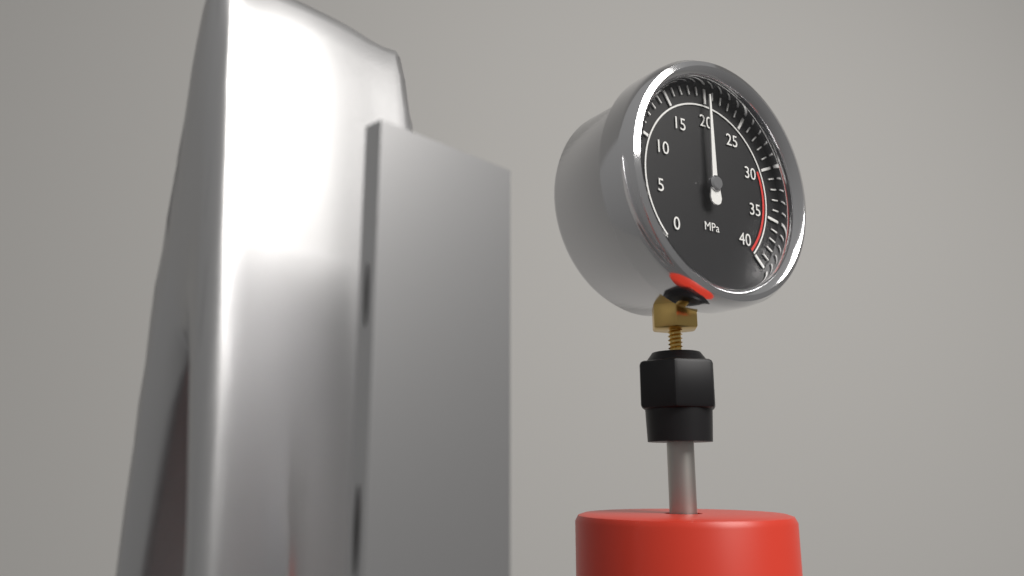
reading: 20 MPa
